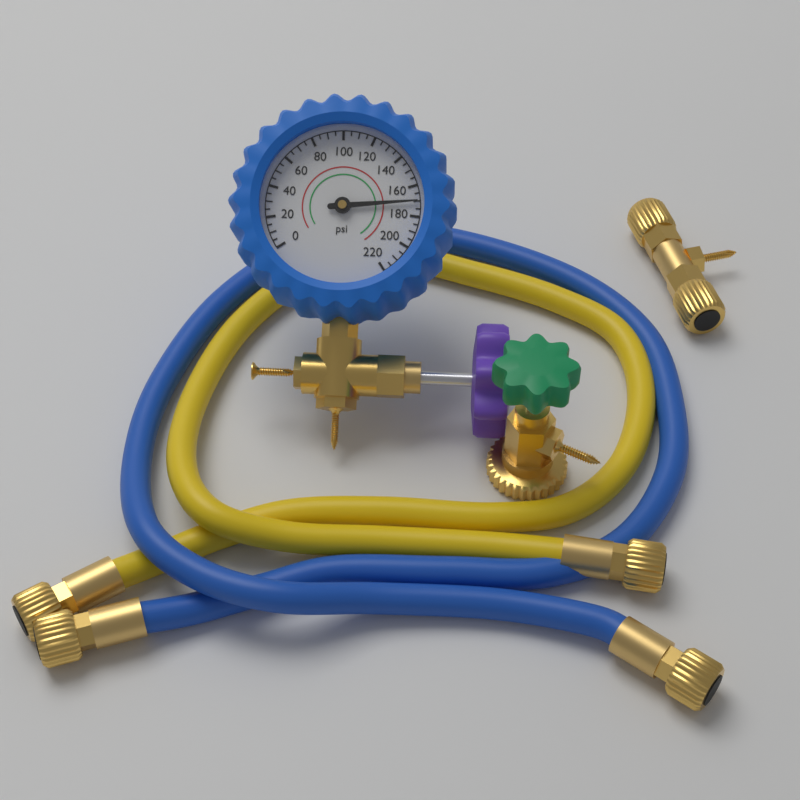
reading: 170 psi
